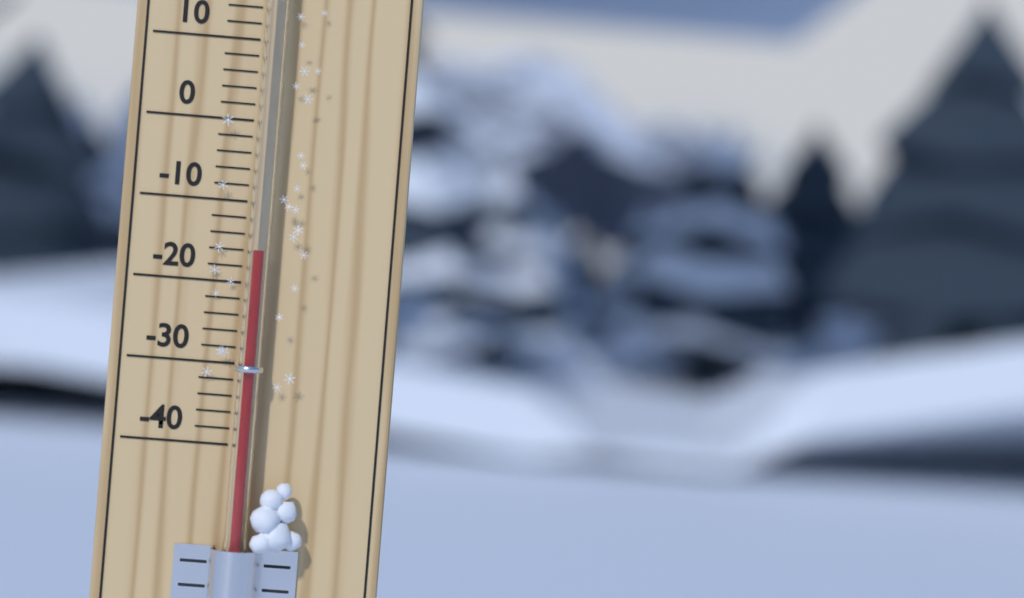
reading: -16 °C
